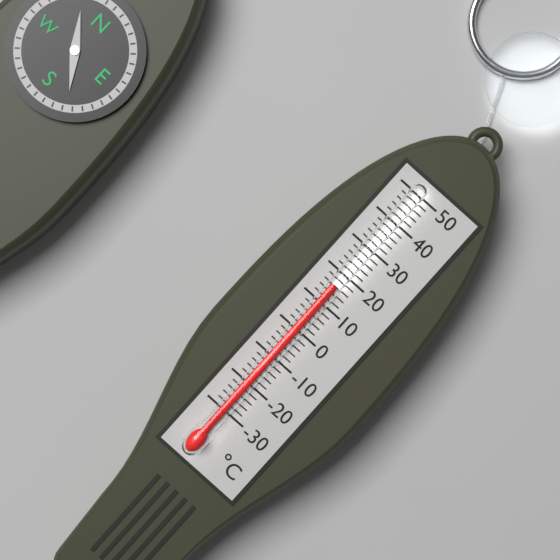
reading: 16 °C
